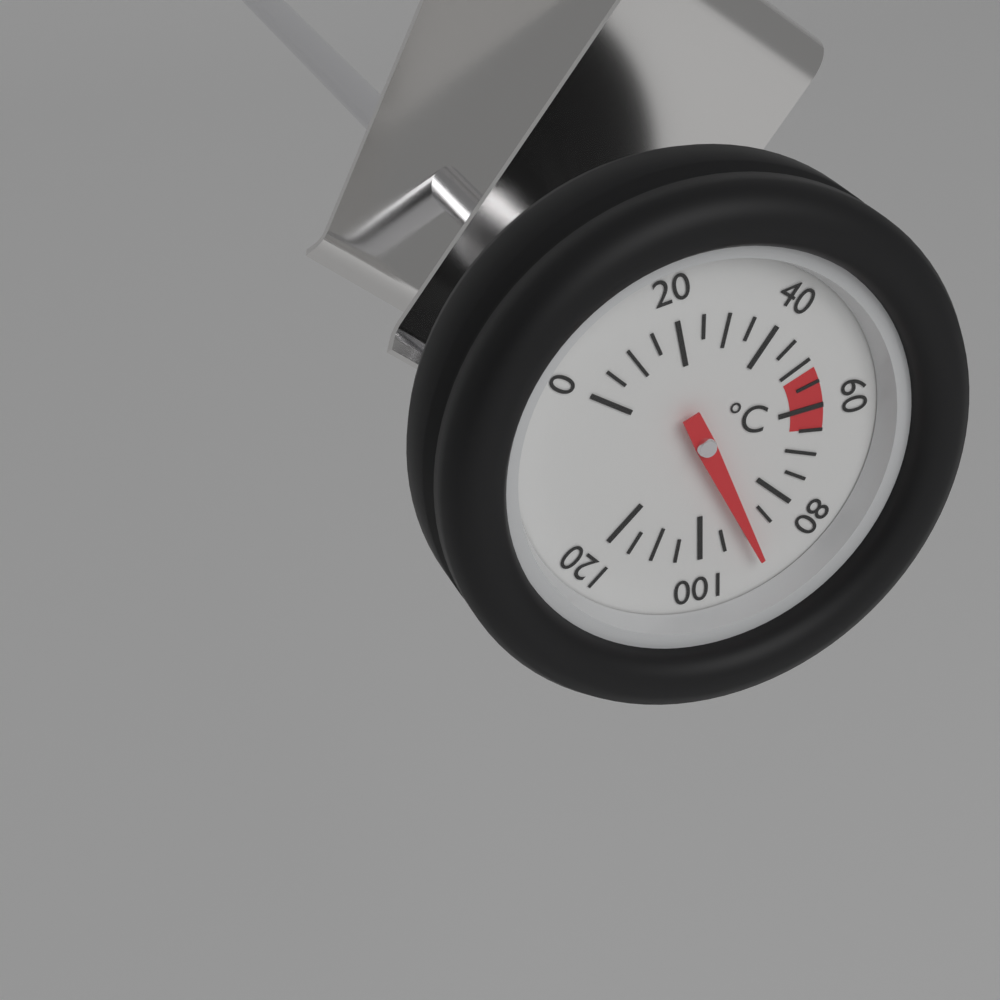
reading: 90 °C
